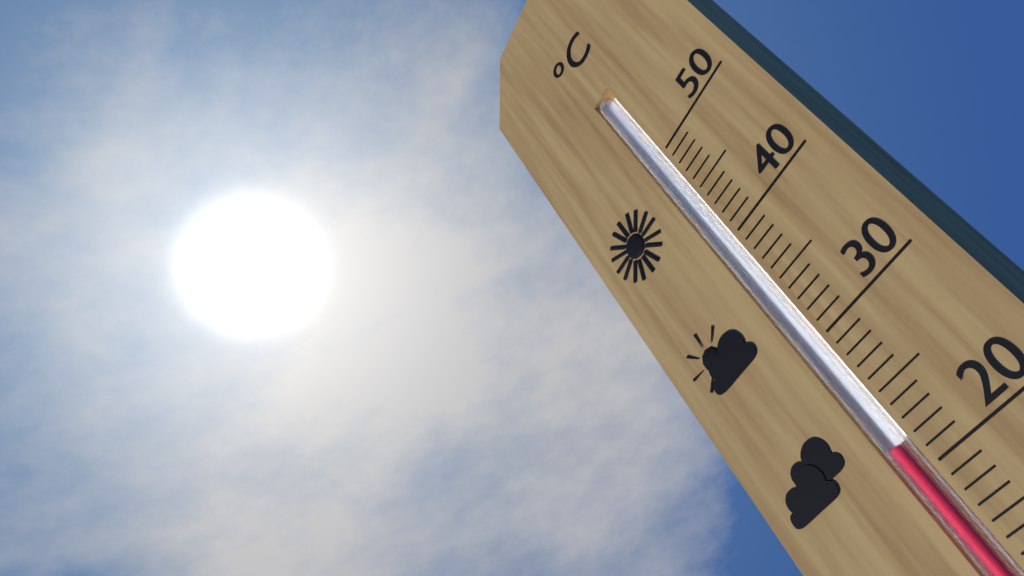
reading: 22 °C
